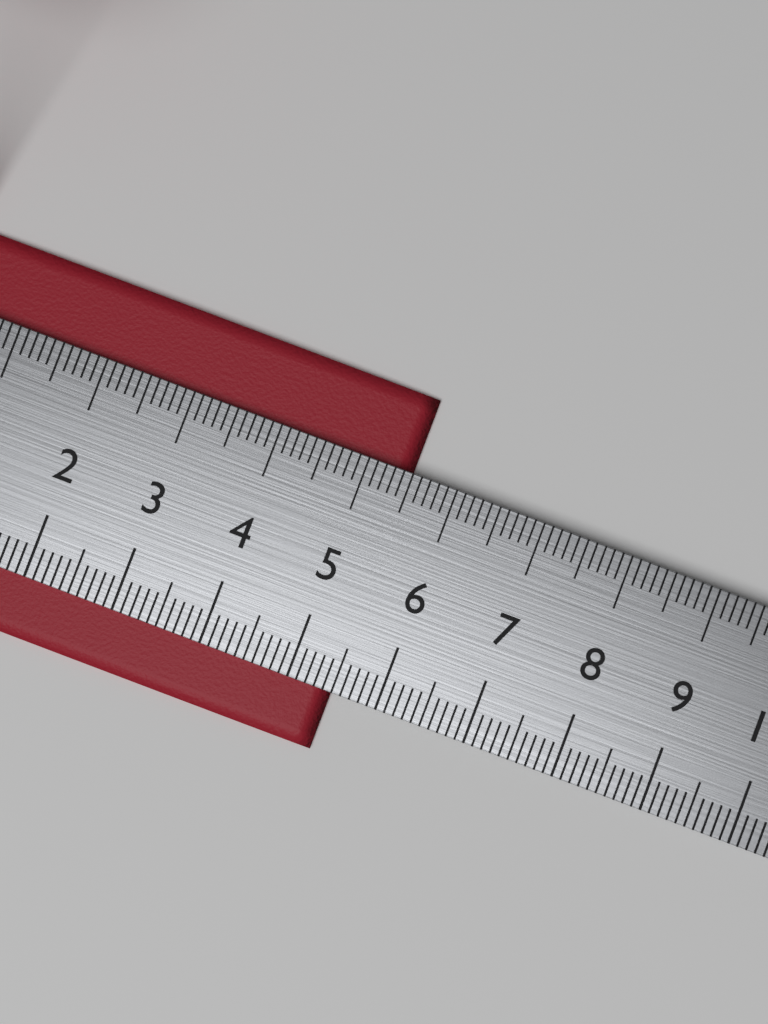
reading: 5.5 cm
